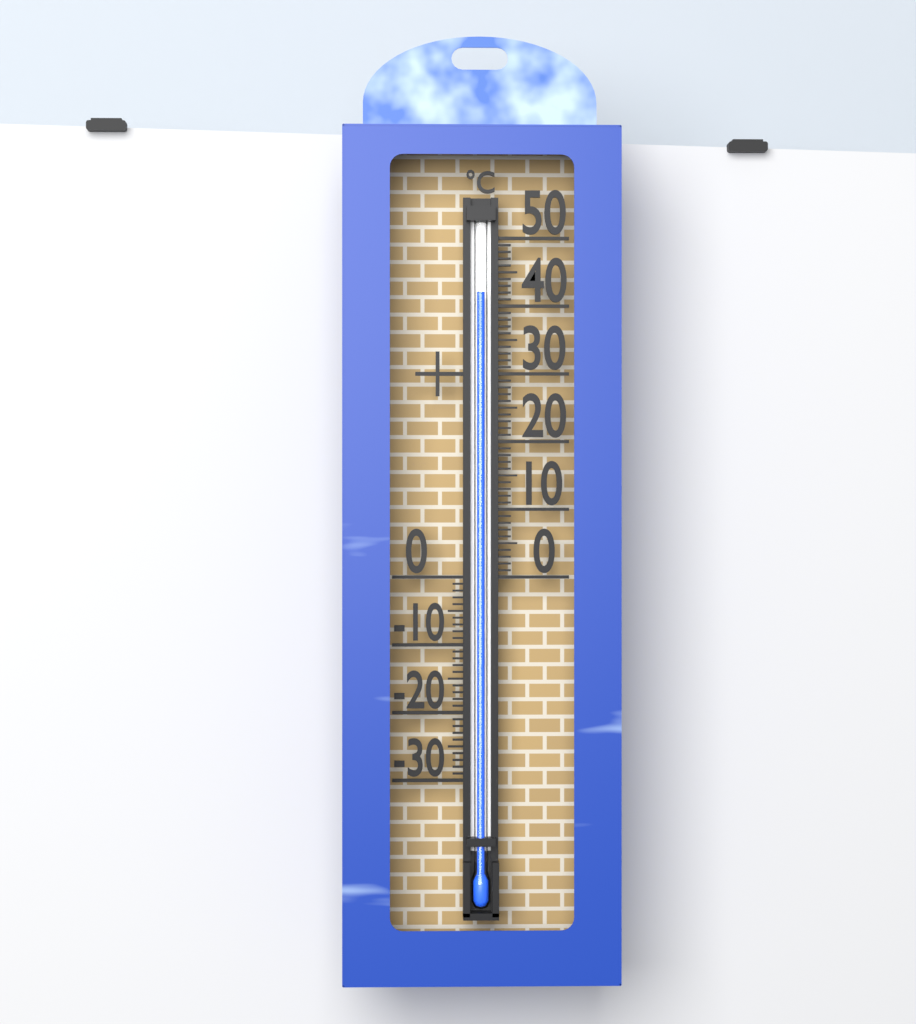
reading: 42 °C
